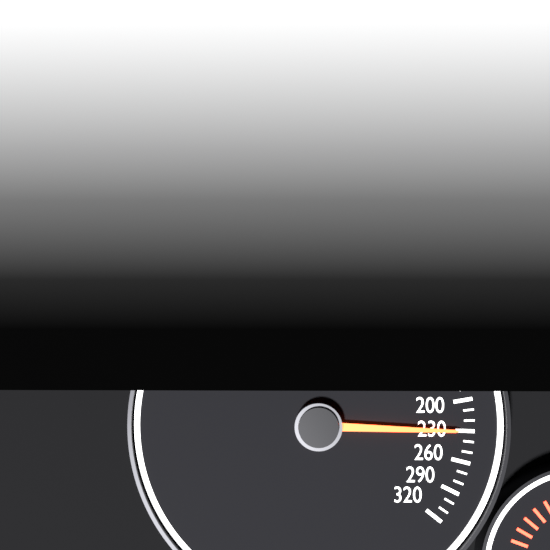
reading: 230 km/h
